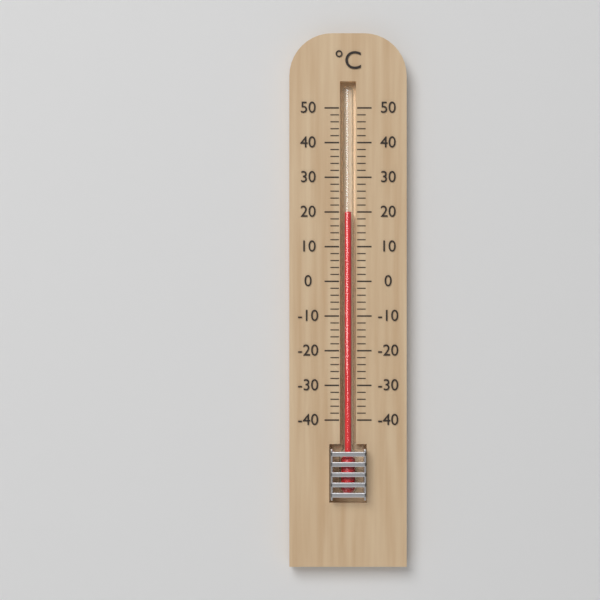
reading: 20 °C
